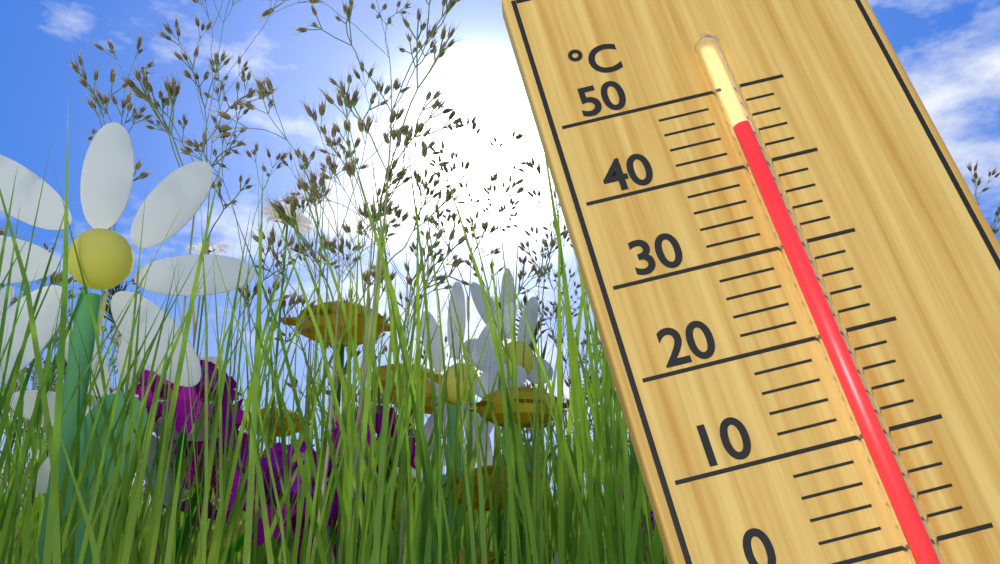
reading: 44 °C
